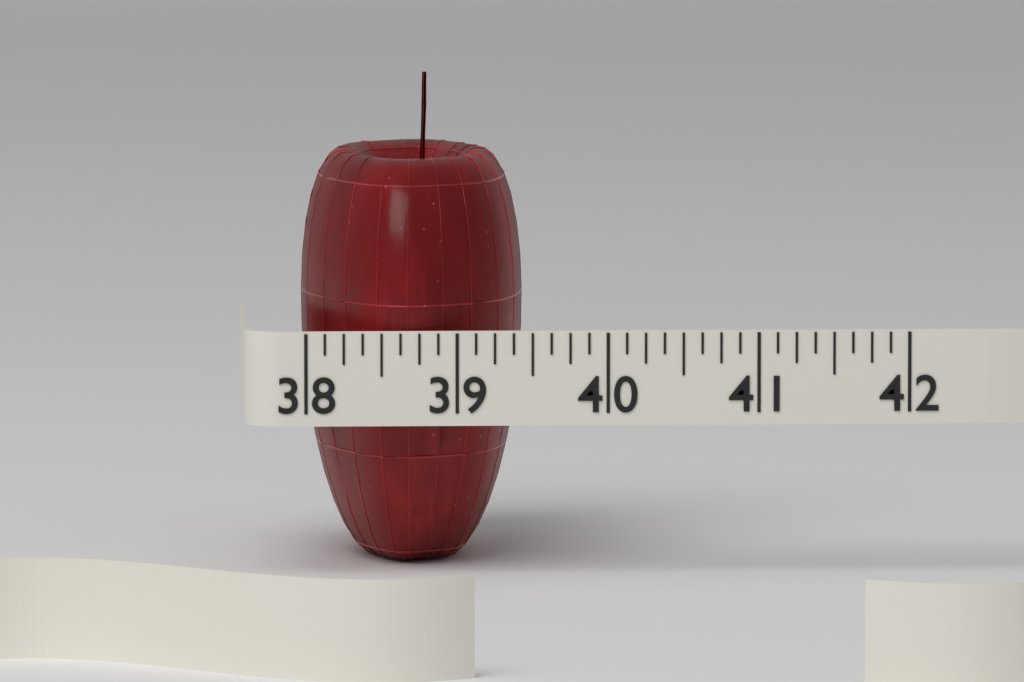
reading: 39.500 (no unit)
